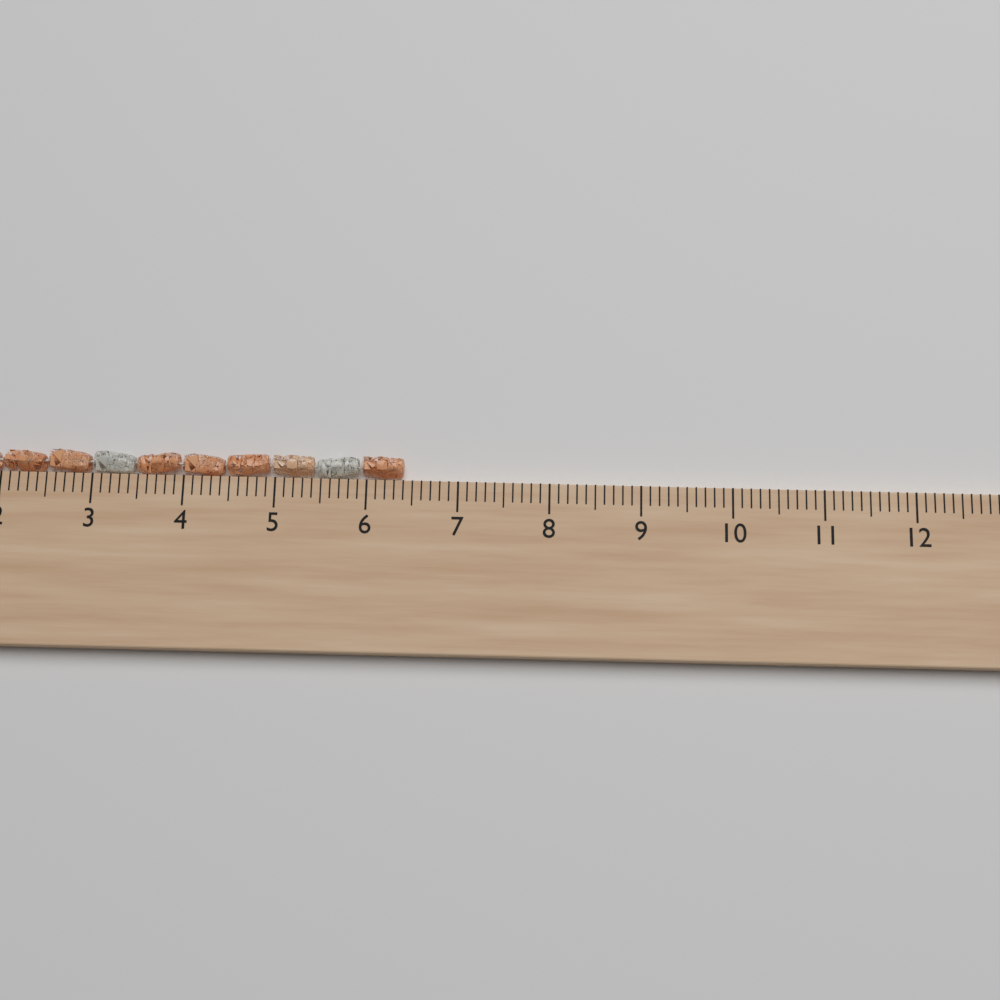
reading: 6.4 cm
